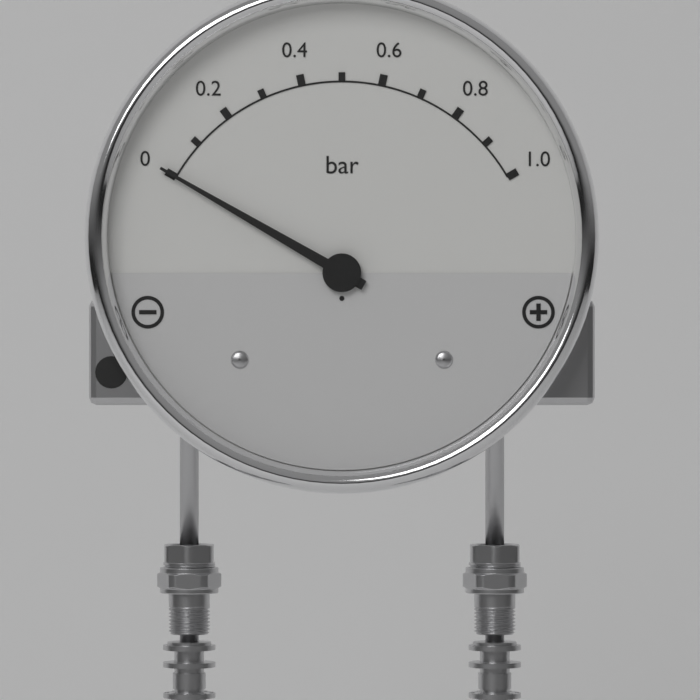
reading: 0.0 bar
